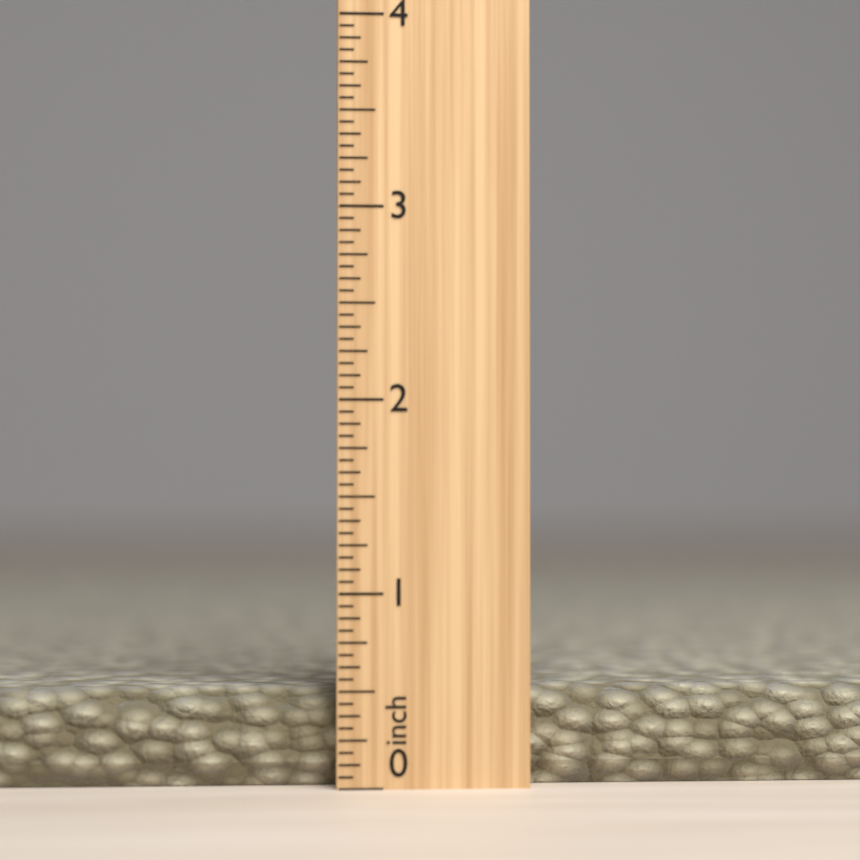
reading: 0.5000 inch
